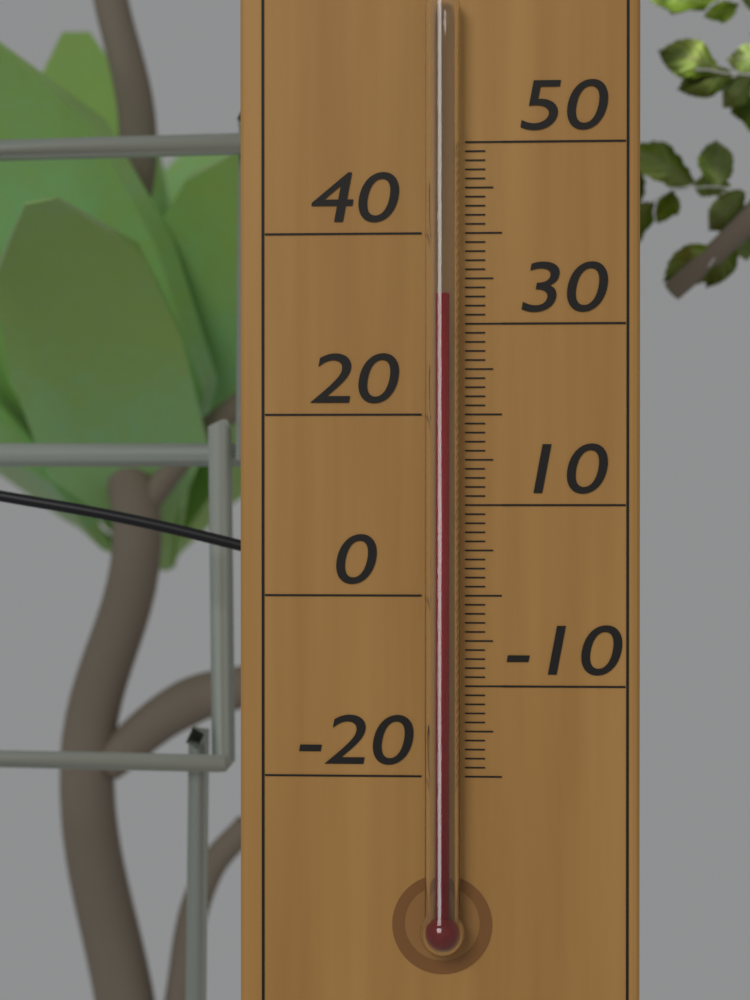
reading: 33 °C
